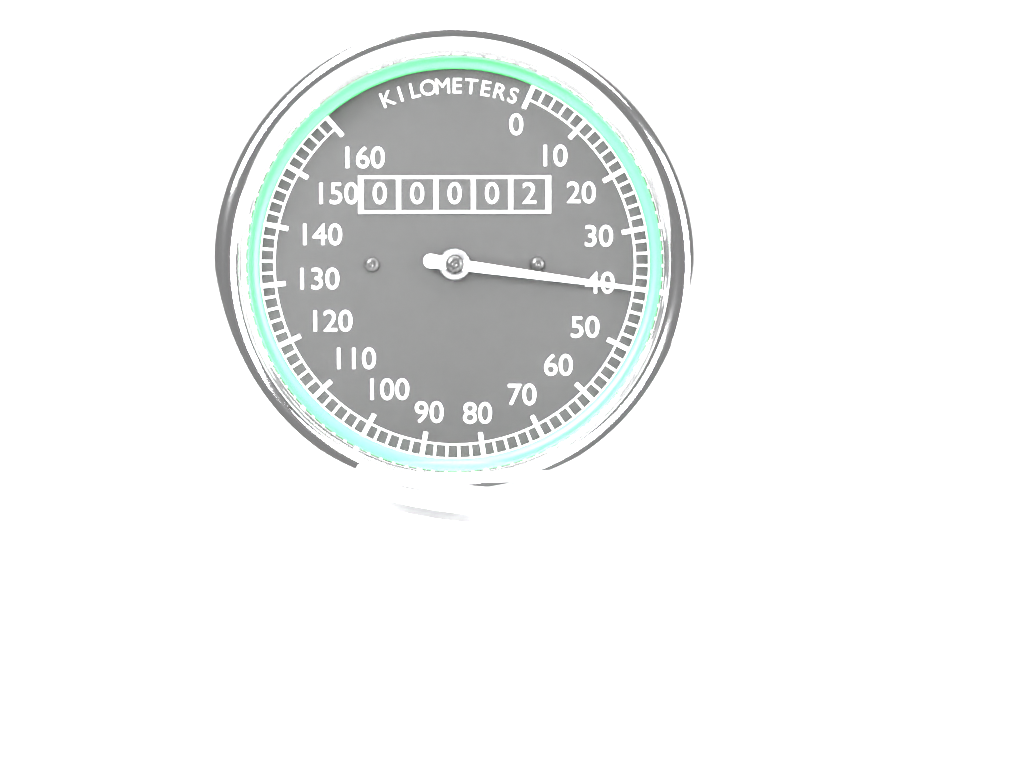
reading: 40 km/h
